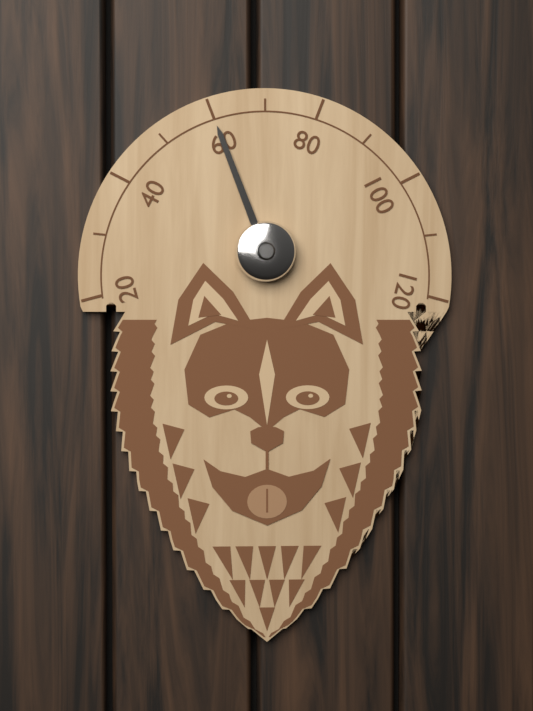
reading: 60 (no unit)
